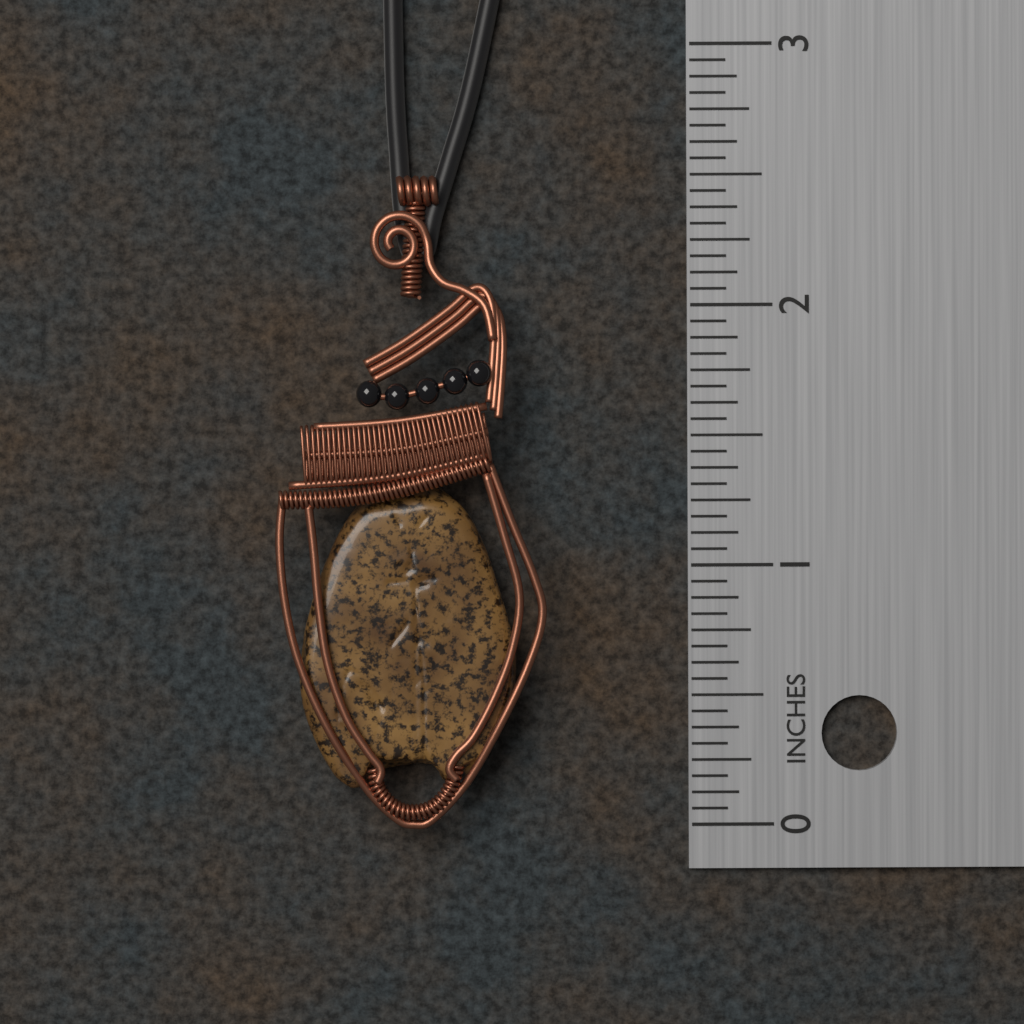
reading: 2.5000 in
